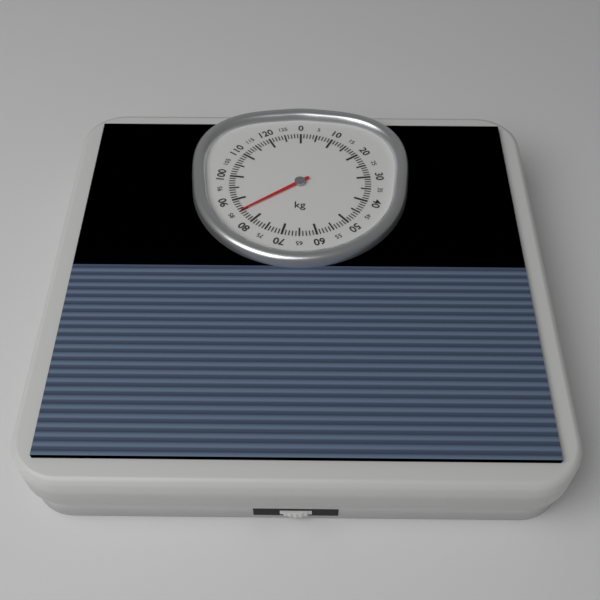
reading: 85 kg
